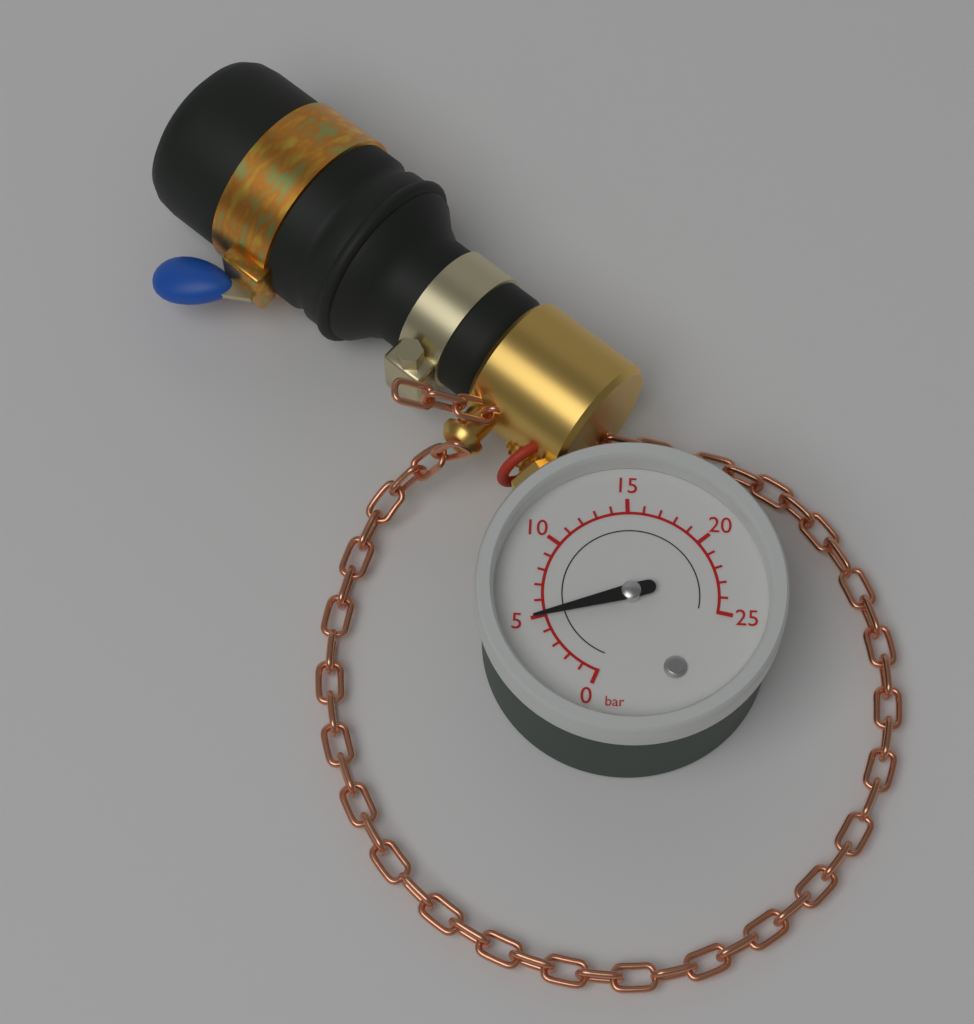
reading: 5 bar
